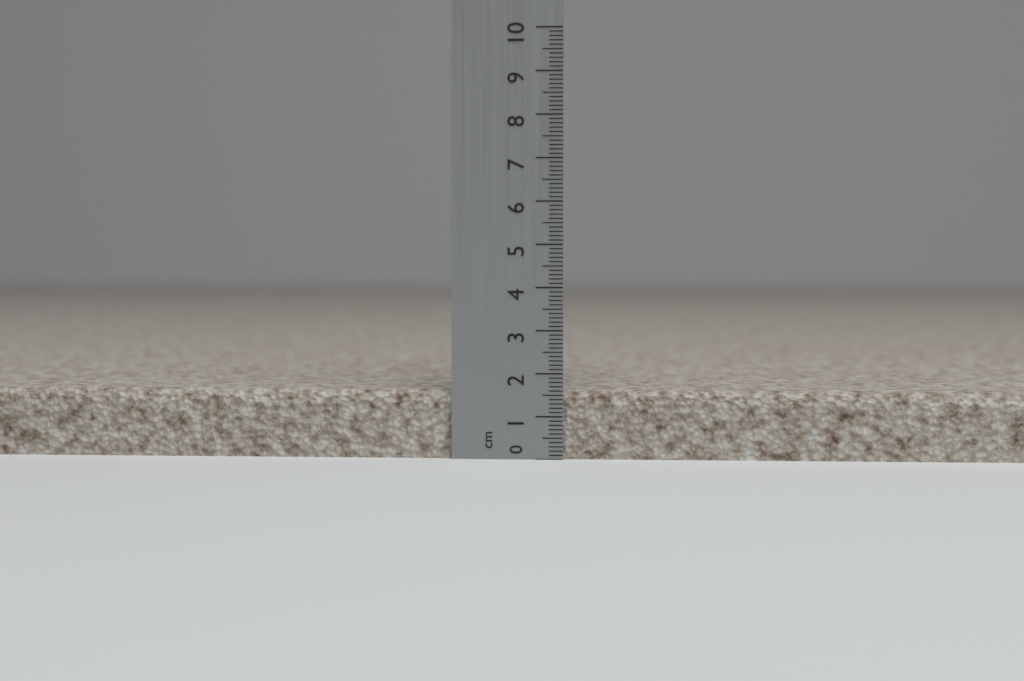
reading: 1.6 cm
